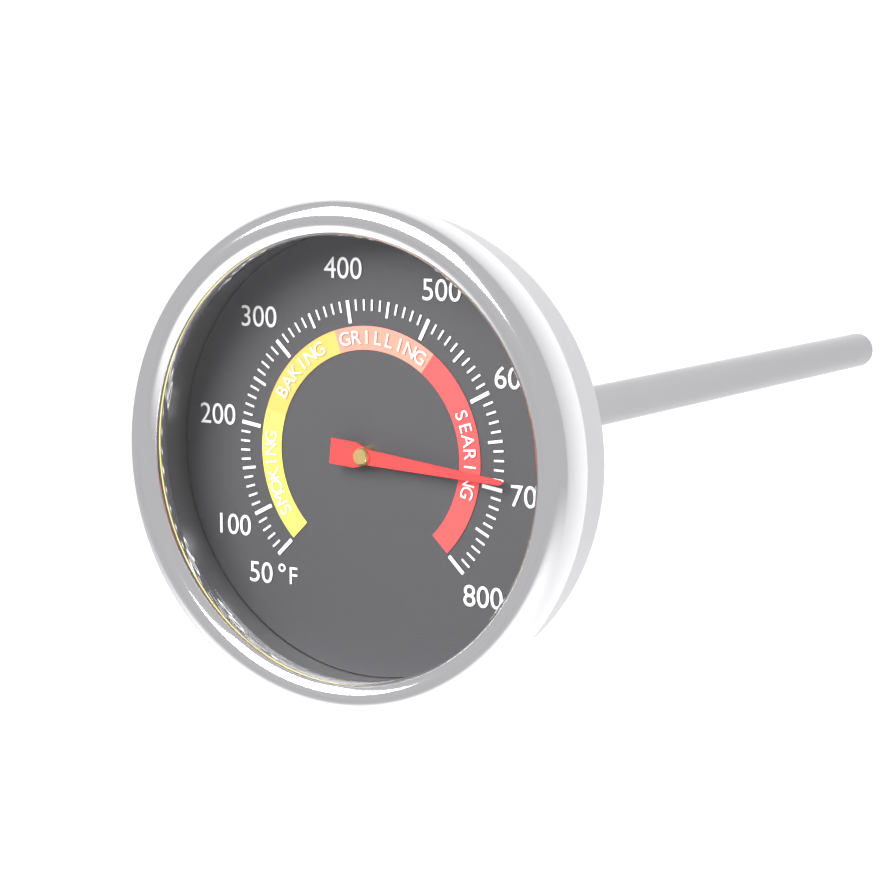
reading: 690 °F
